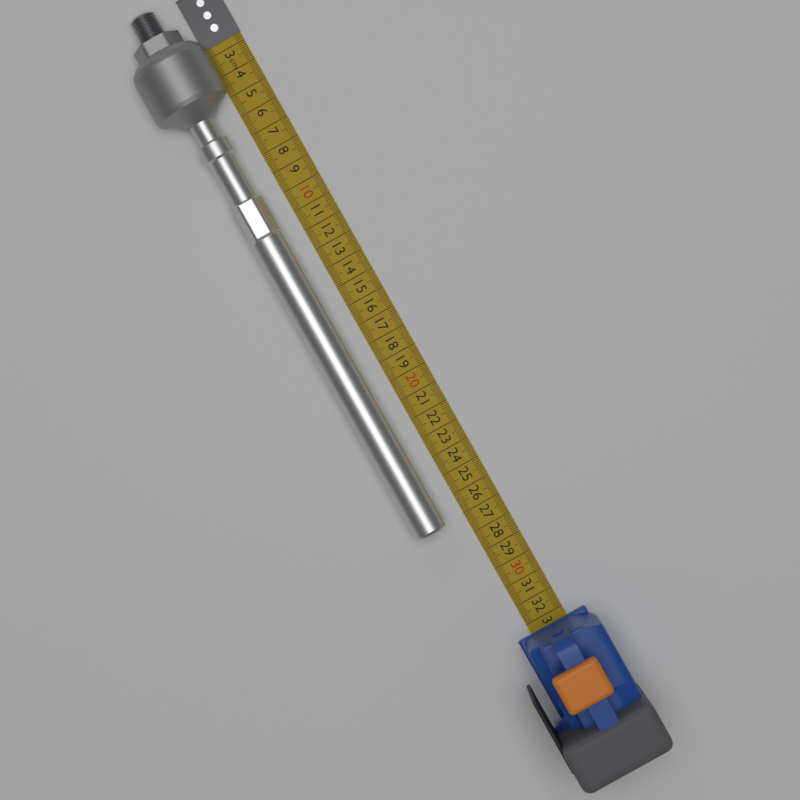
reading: 27.0 cm
